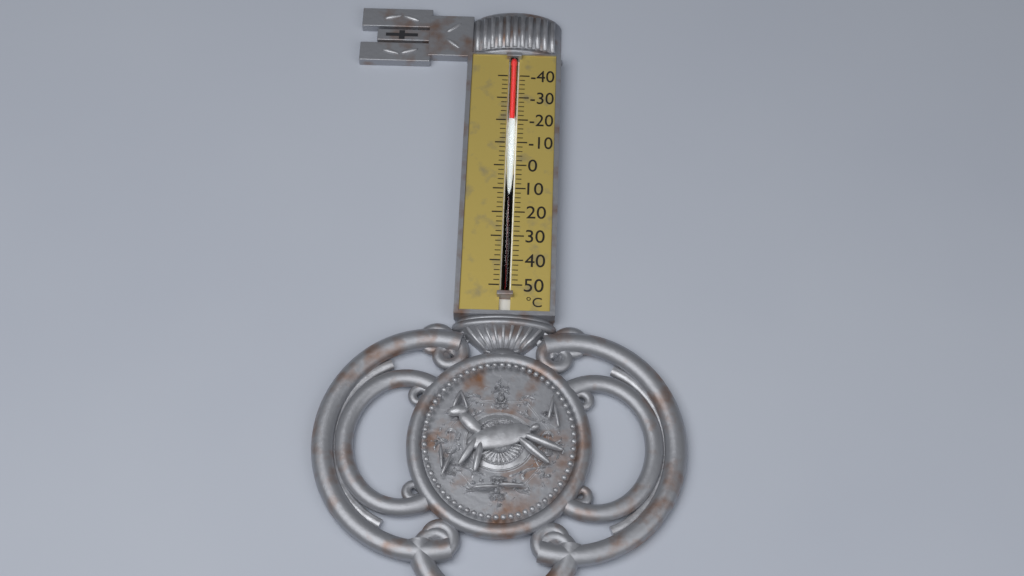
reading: -20 °C
